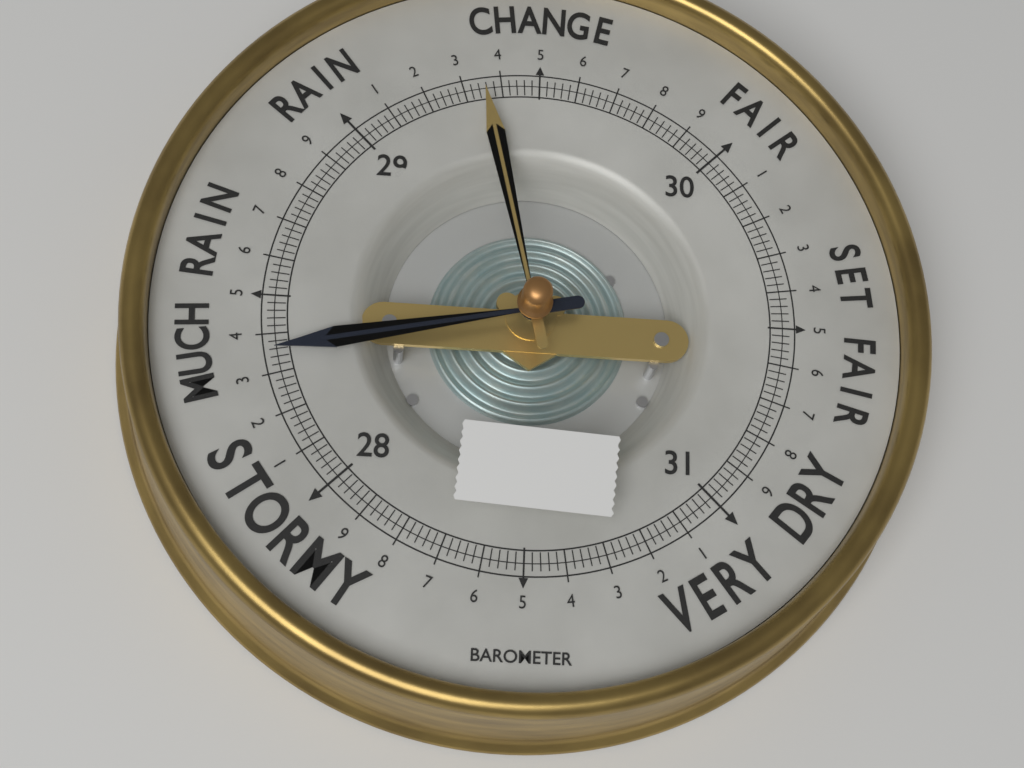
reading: 28.36 (no unit)
